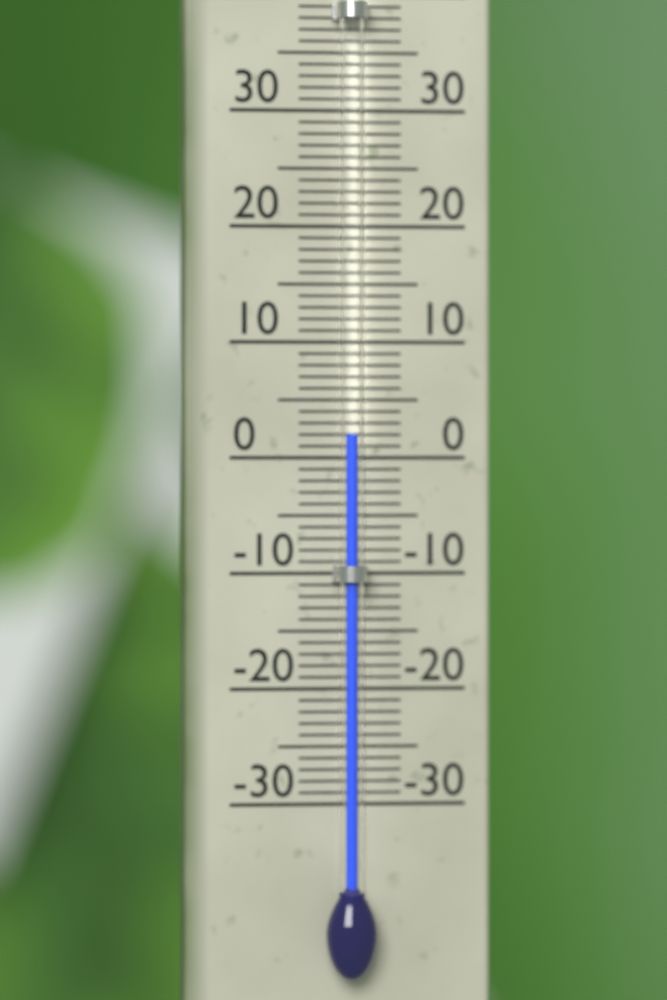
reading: 2 °C
